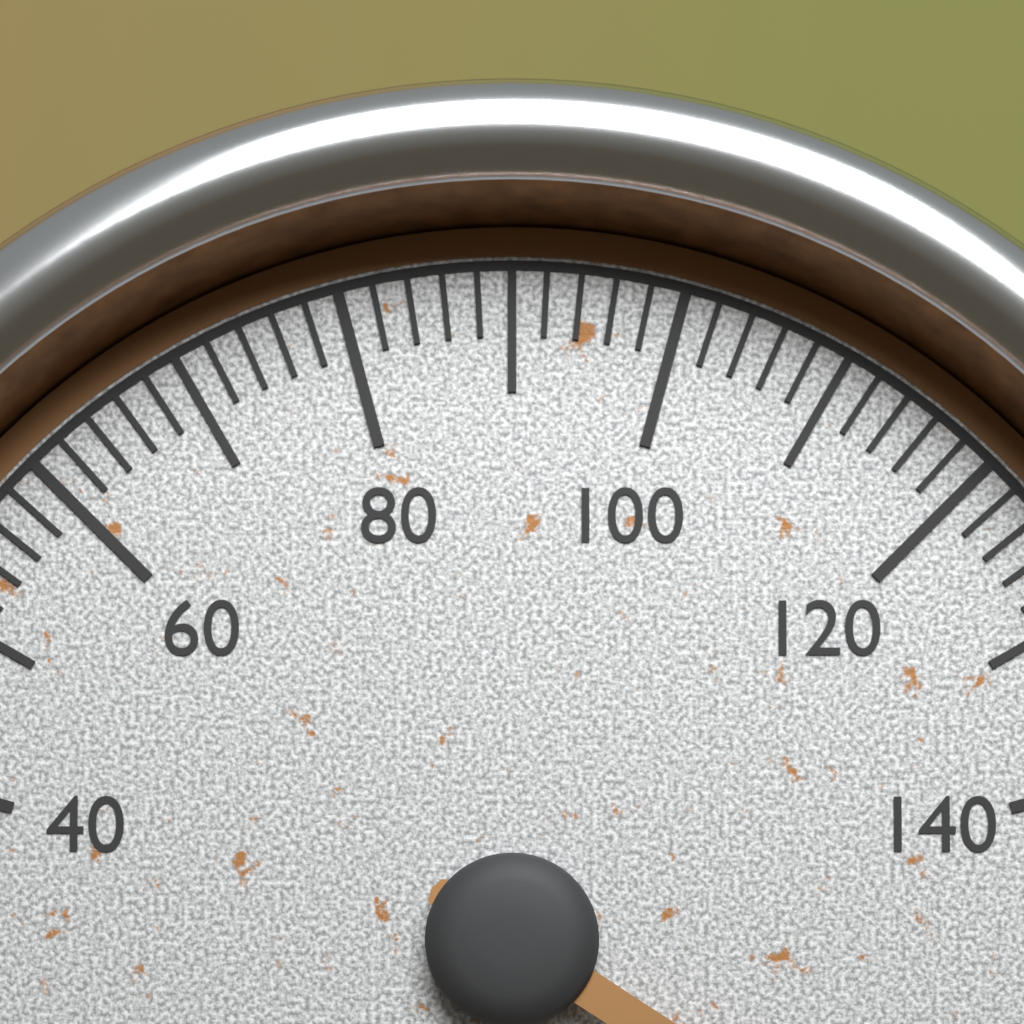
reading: 172 (no unit)
